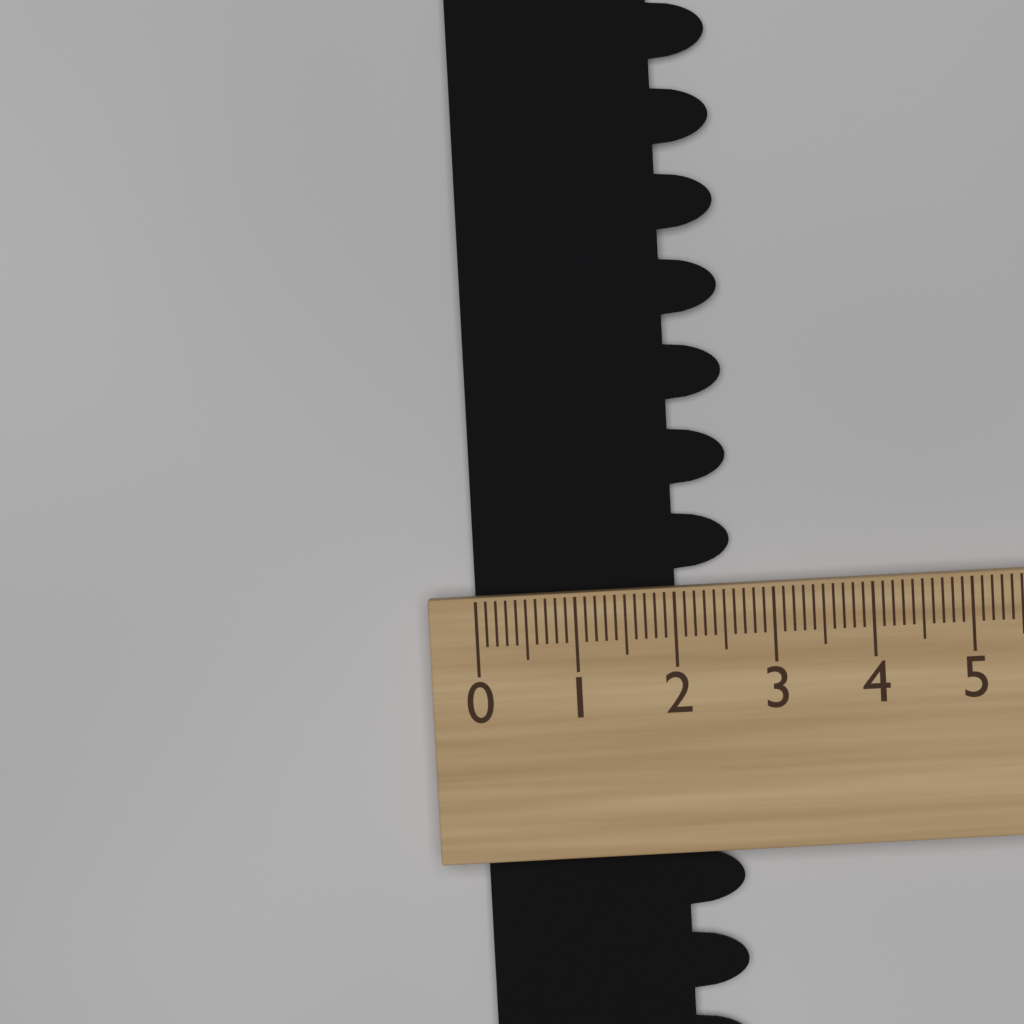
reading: 2.6 (no unit)
